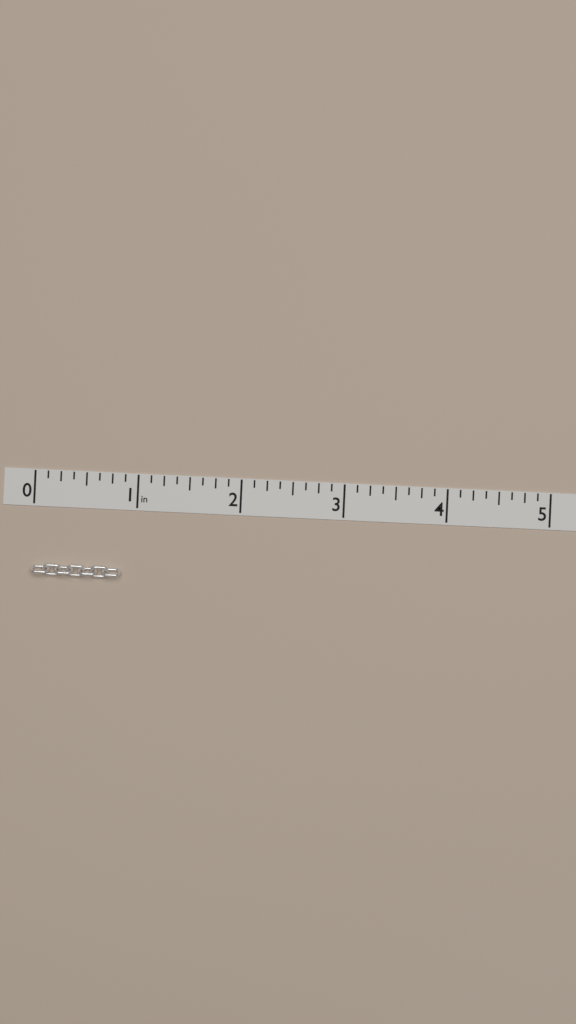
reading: 0.875 in
